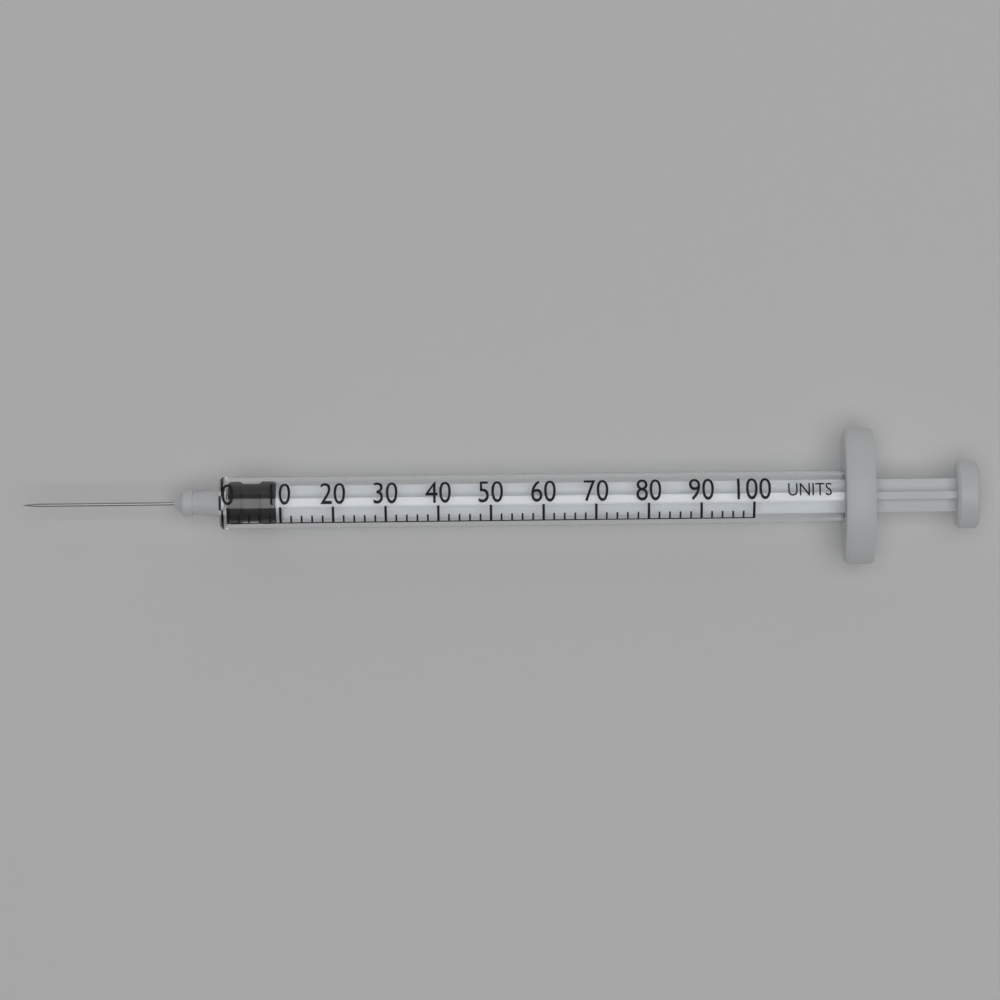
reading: 0 units
